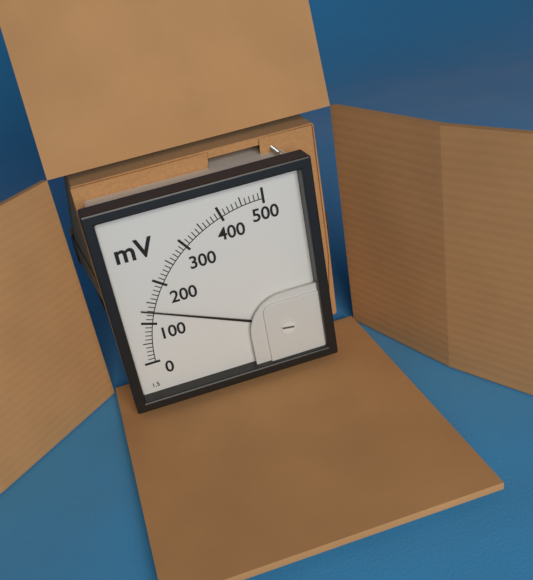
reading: 130 mV
